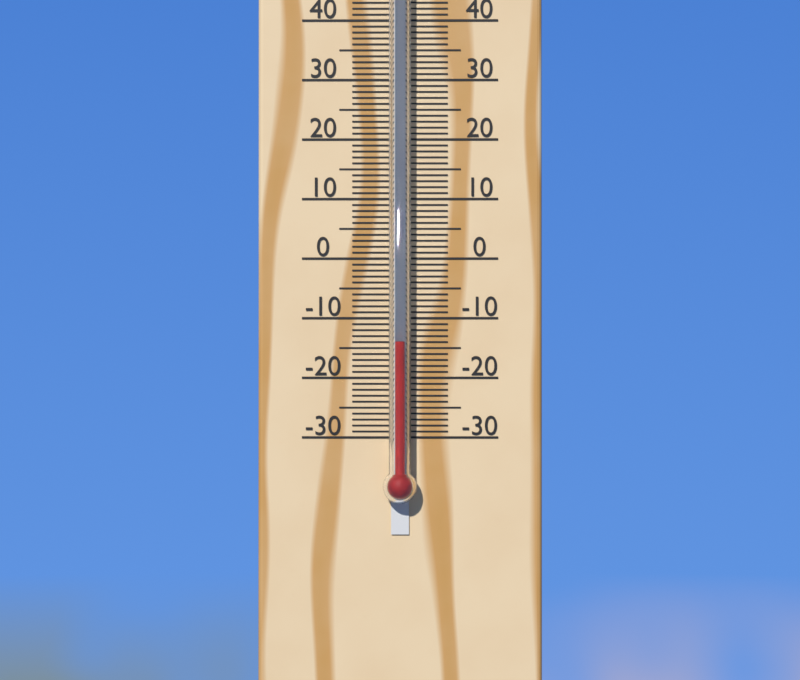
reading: -14 °C
